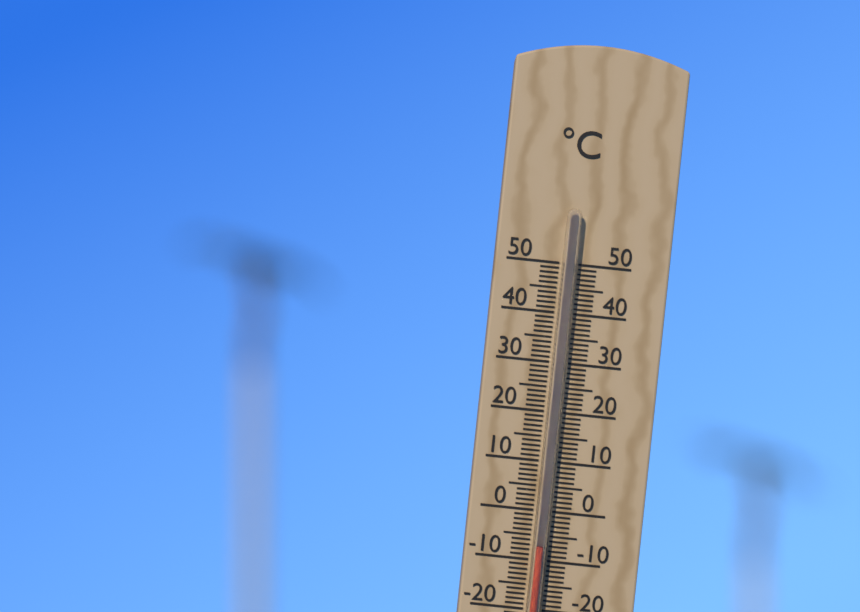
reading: -7 °C
